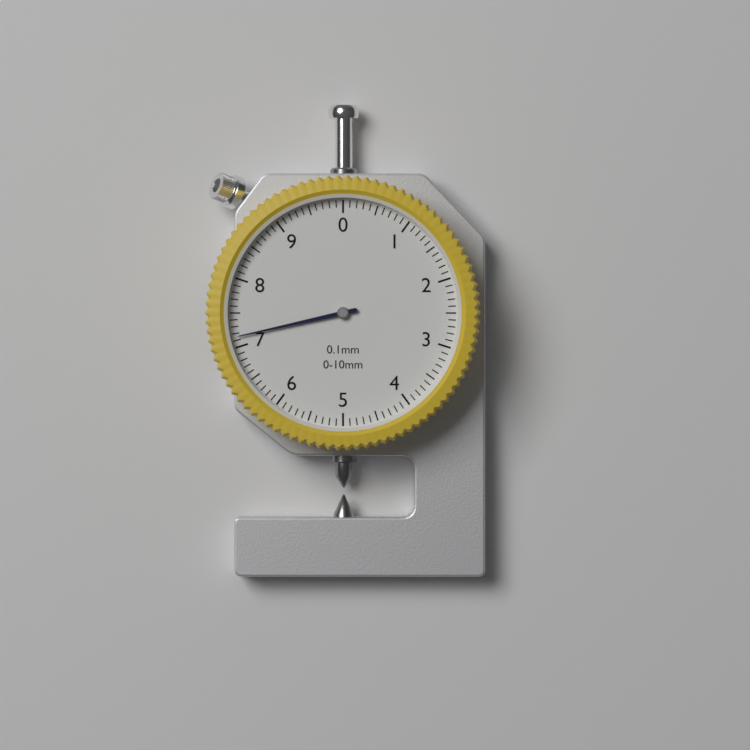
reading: 7.15 mm
